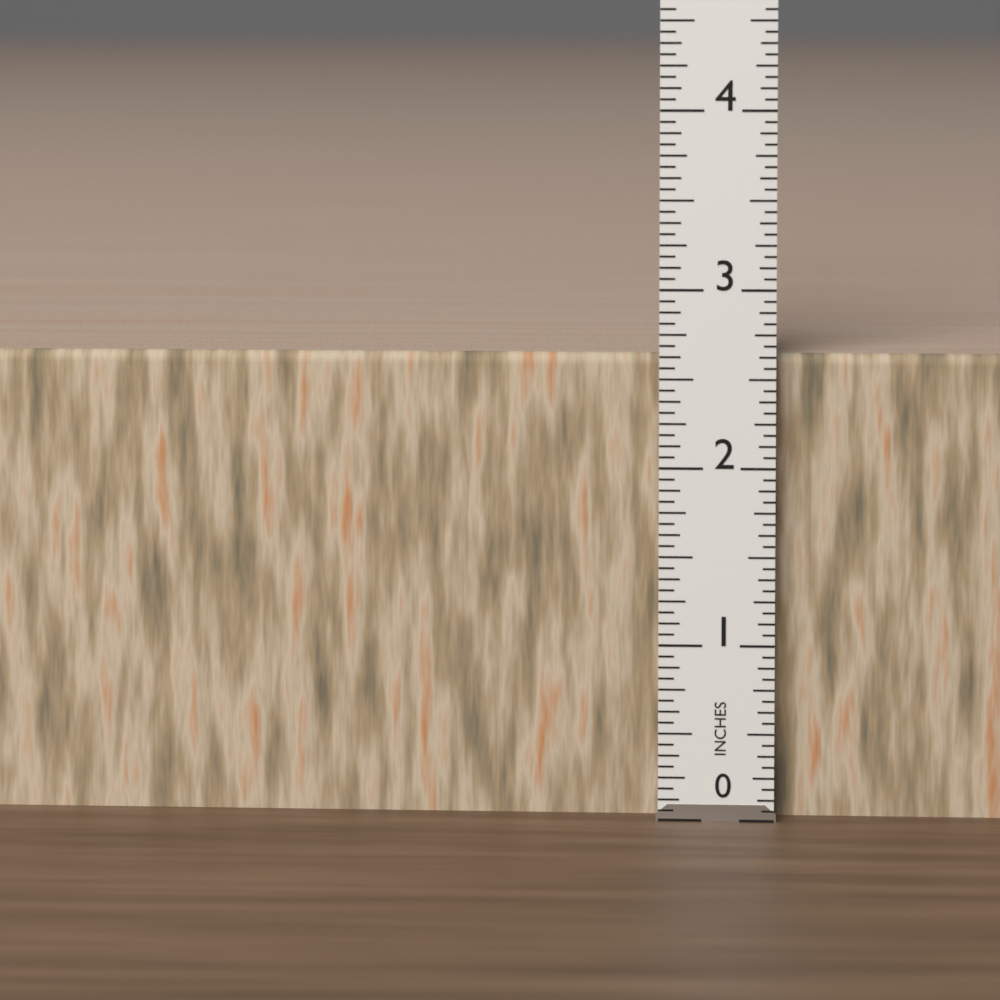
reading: 2.6250 in
